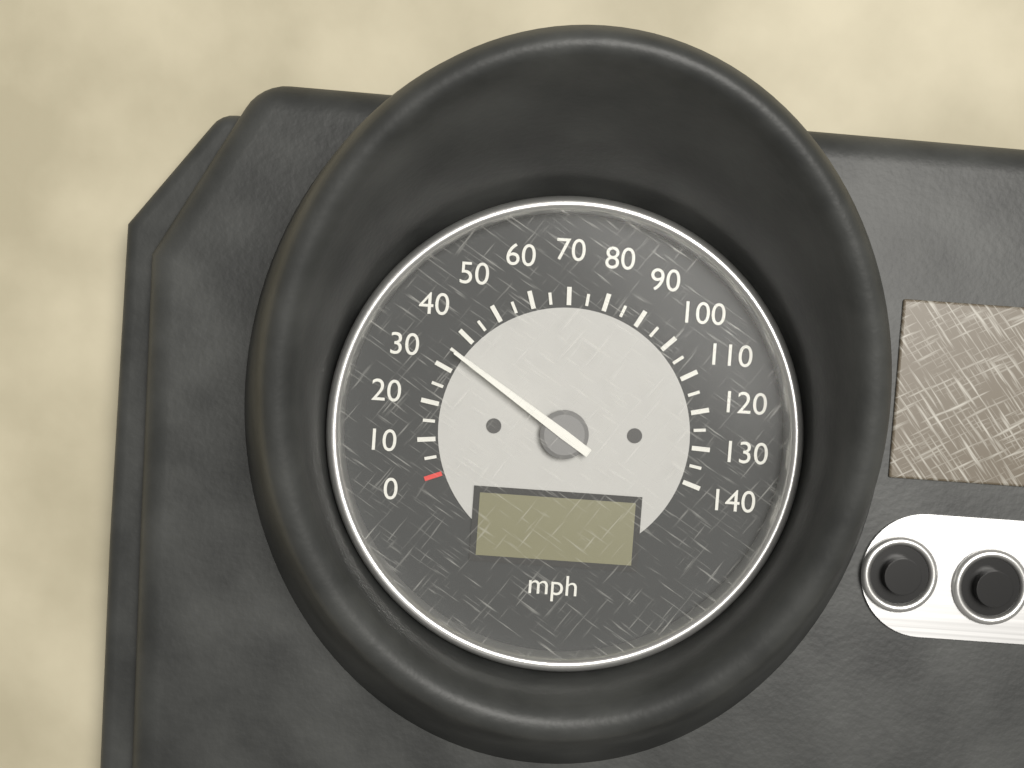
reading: 35 mph
